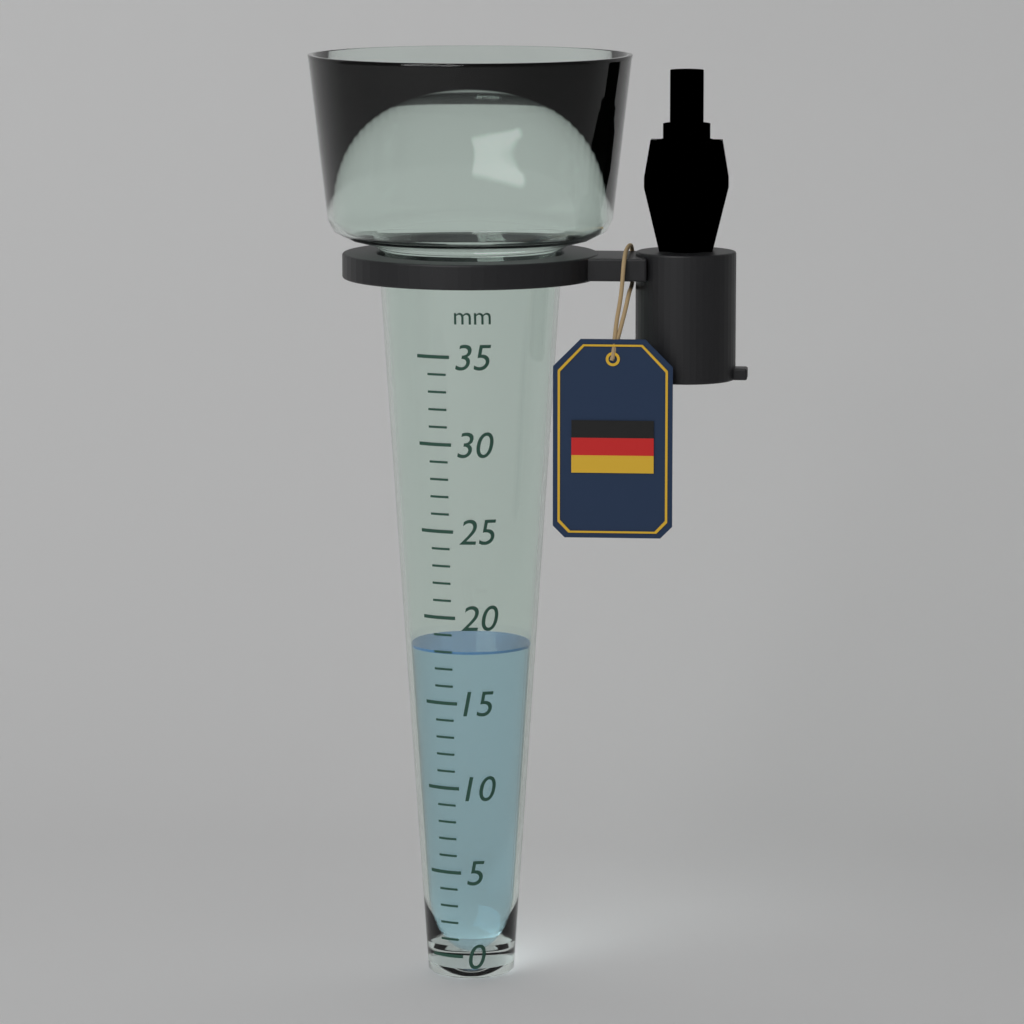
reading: 18 mm
